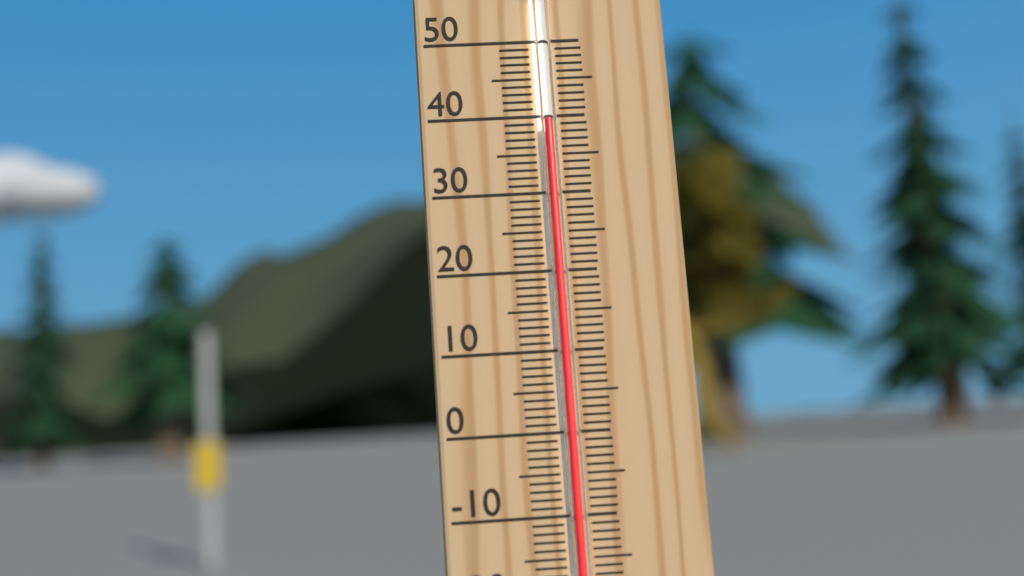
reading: 39 °C
